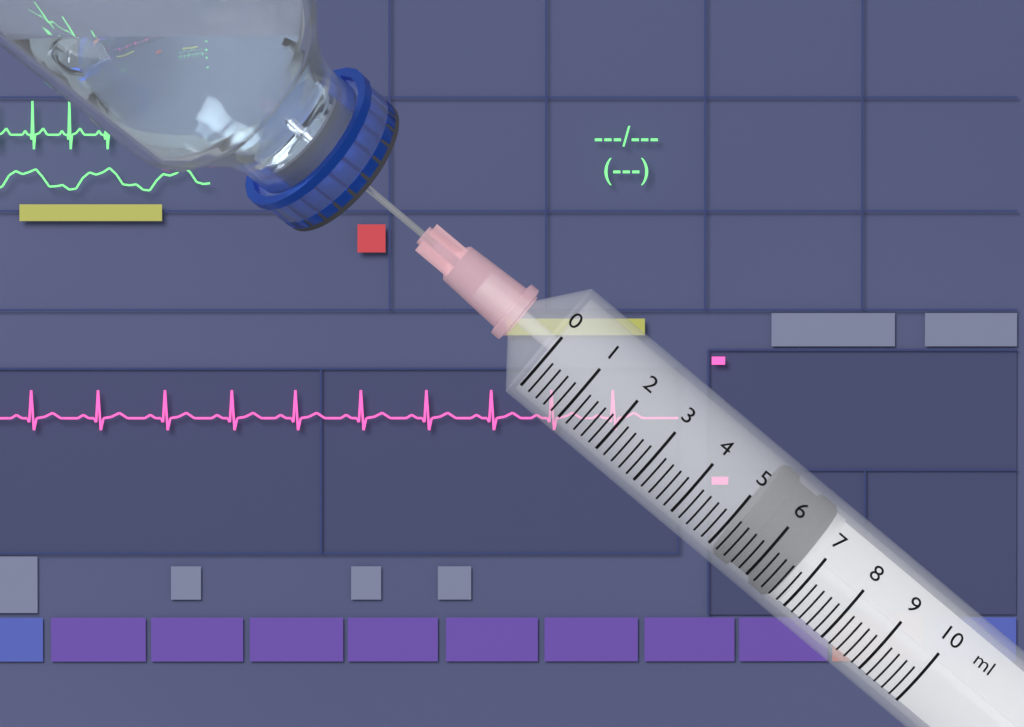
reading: 5.2 ml
